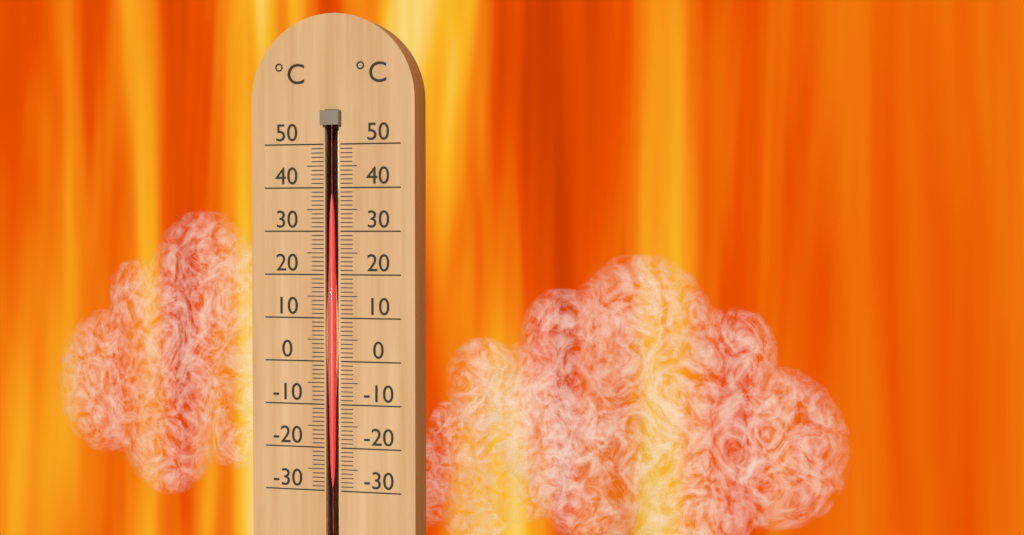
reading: 40 °C
